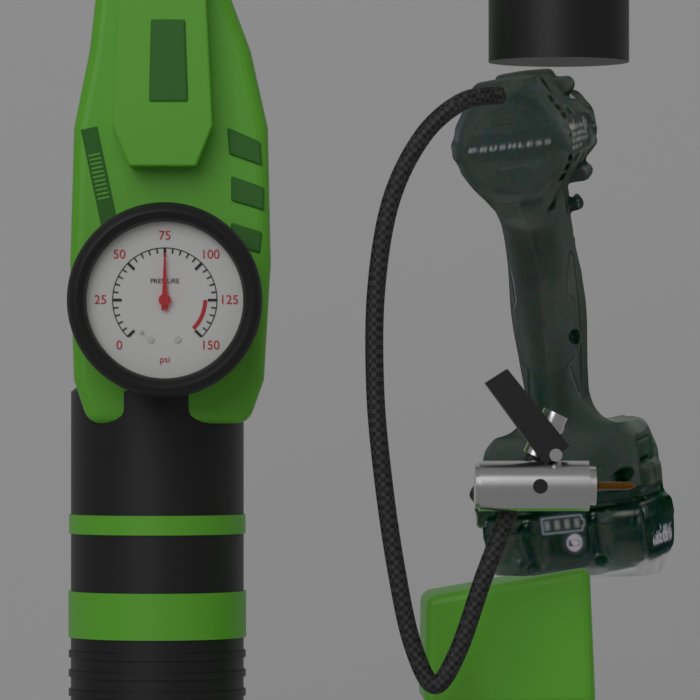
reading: 75 psi
